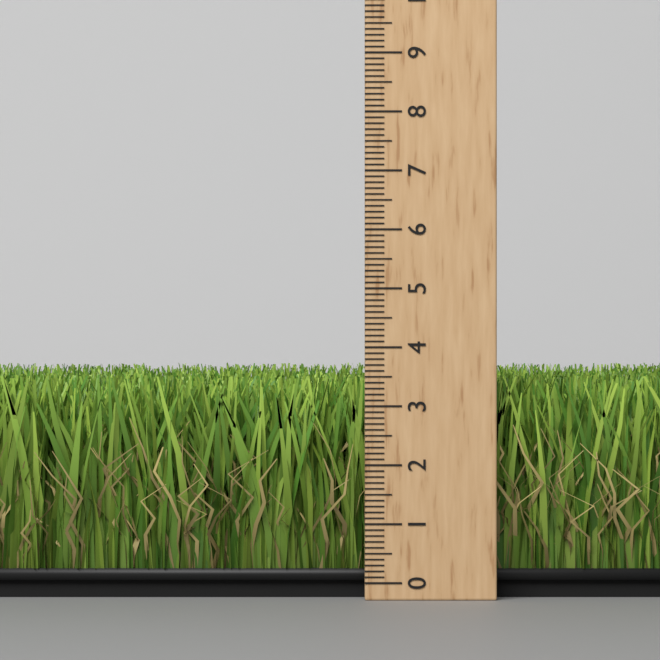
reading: 3.5 (no unit)
